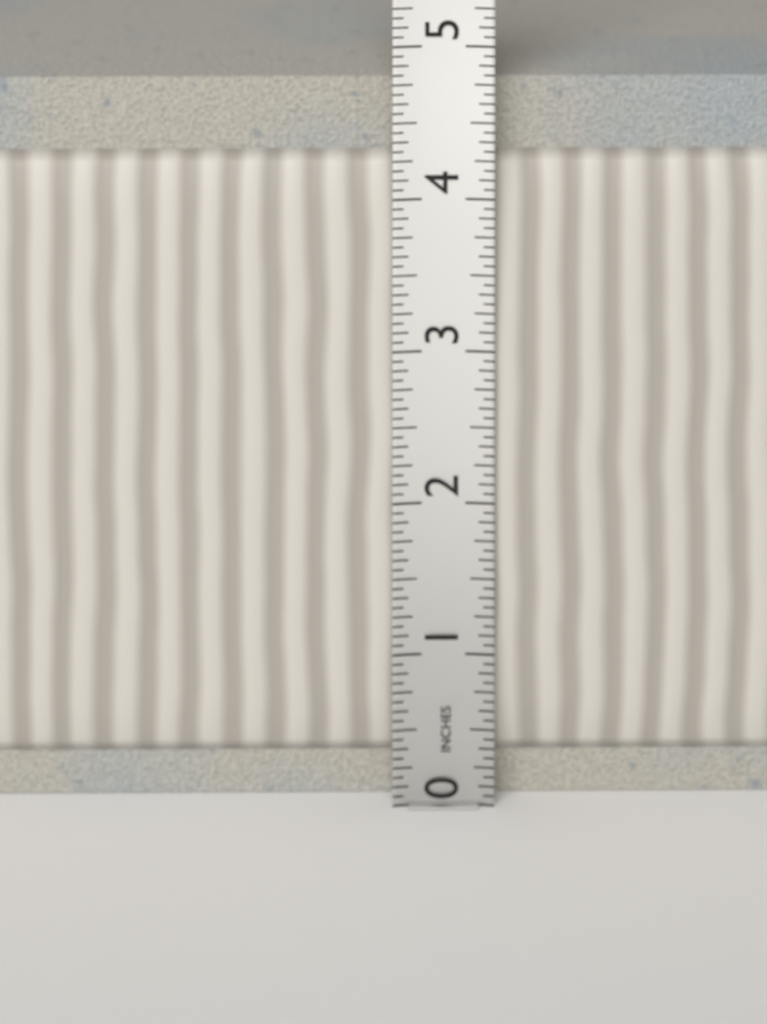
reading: 4.7500 in
